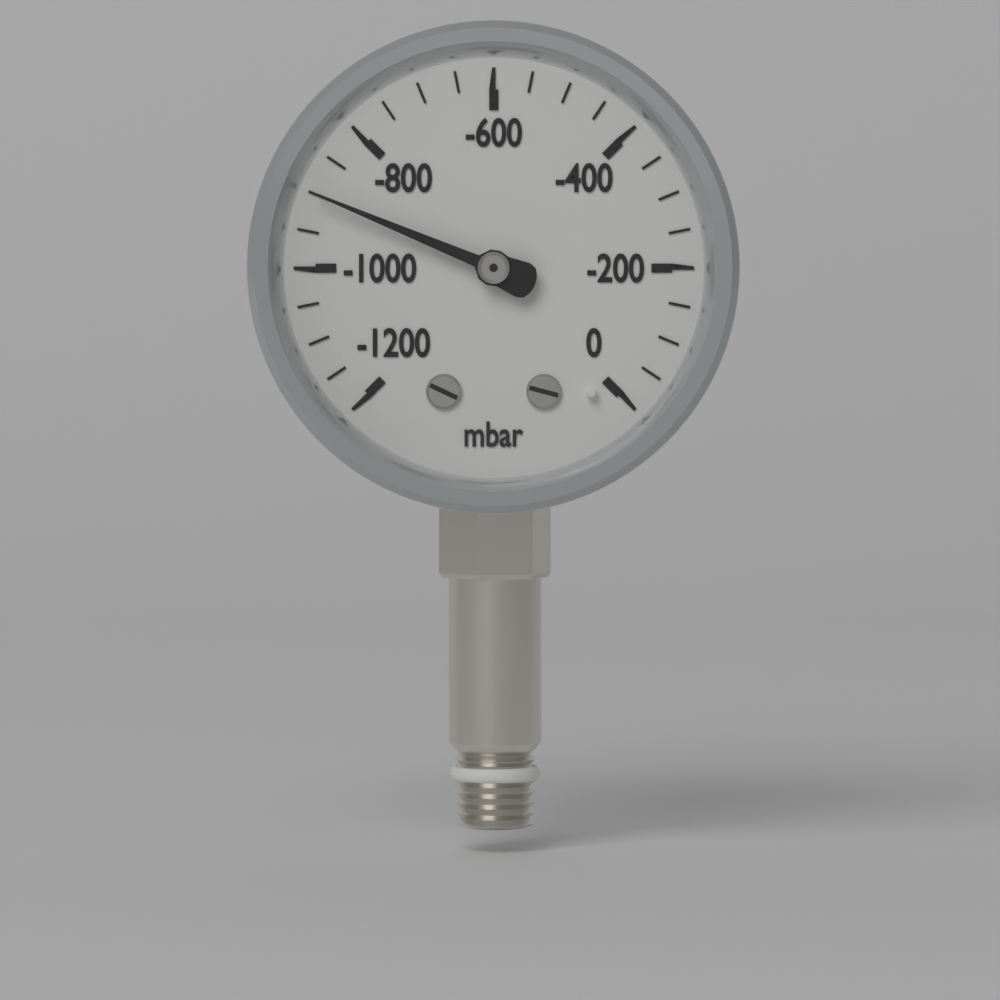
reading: -900 mbar
